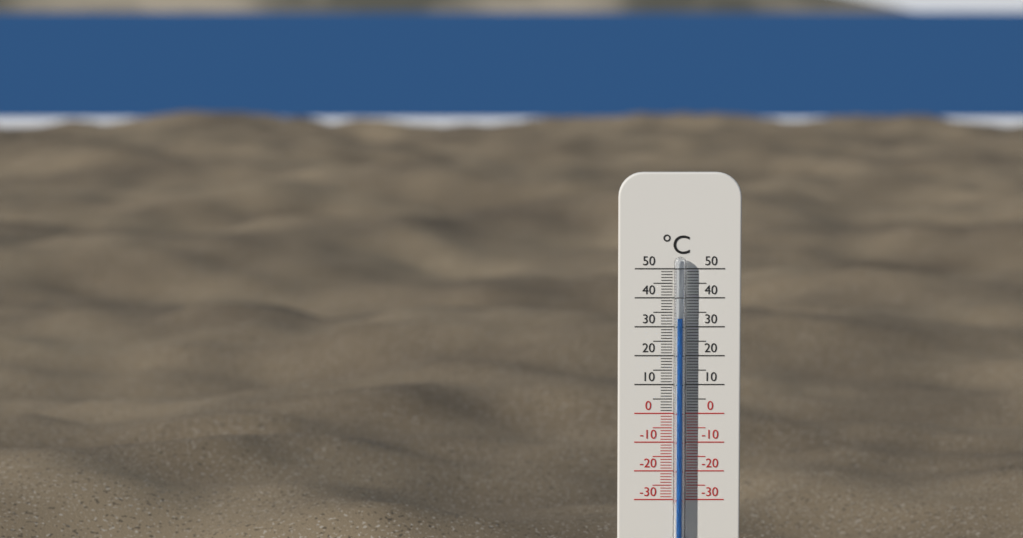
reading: 33 °C
